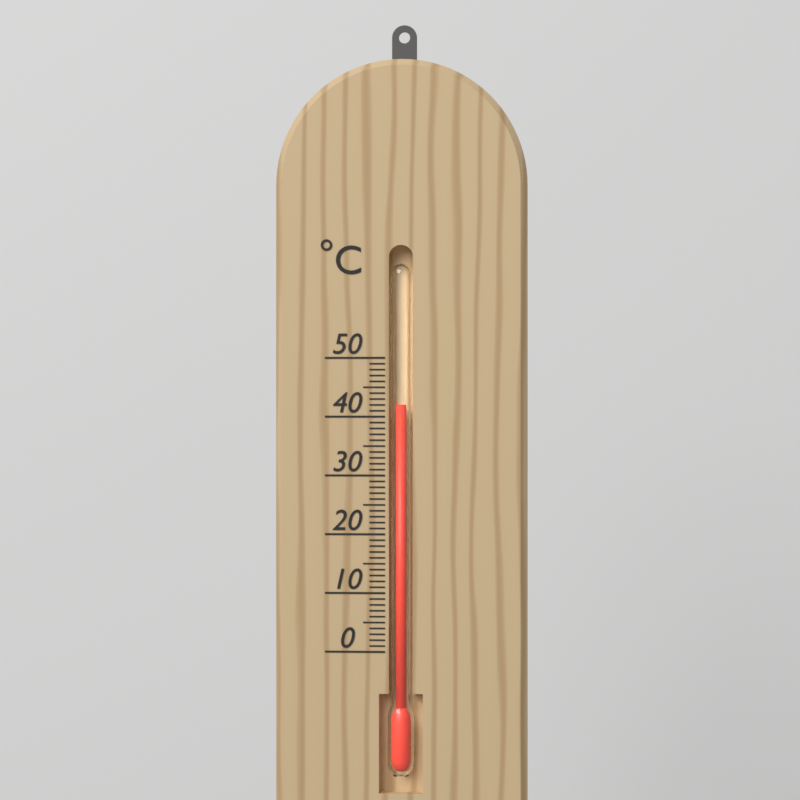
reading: 42 °C
